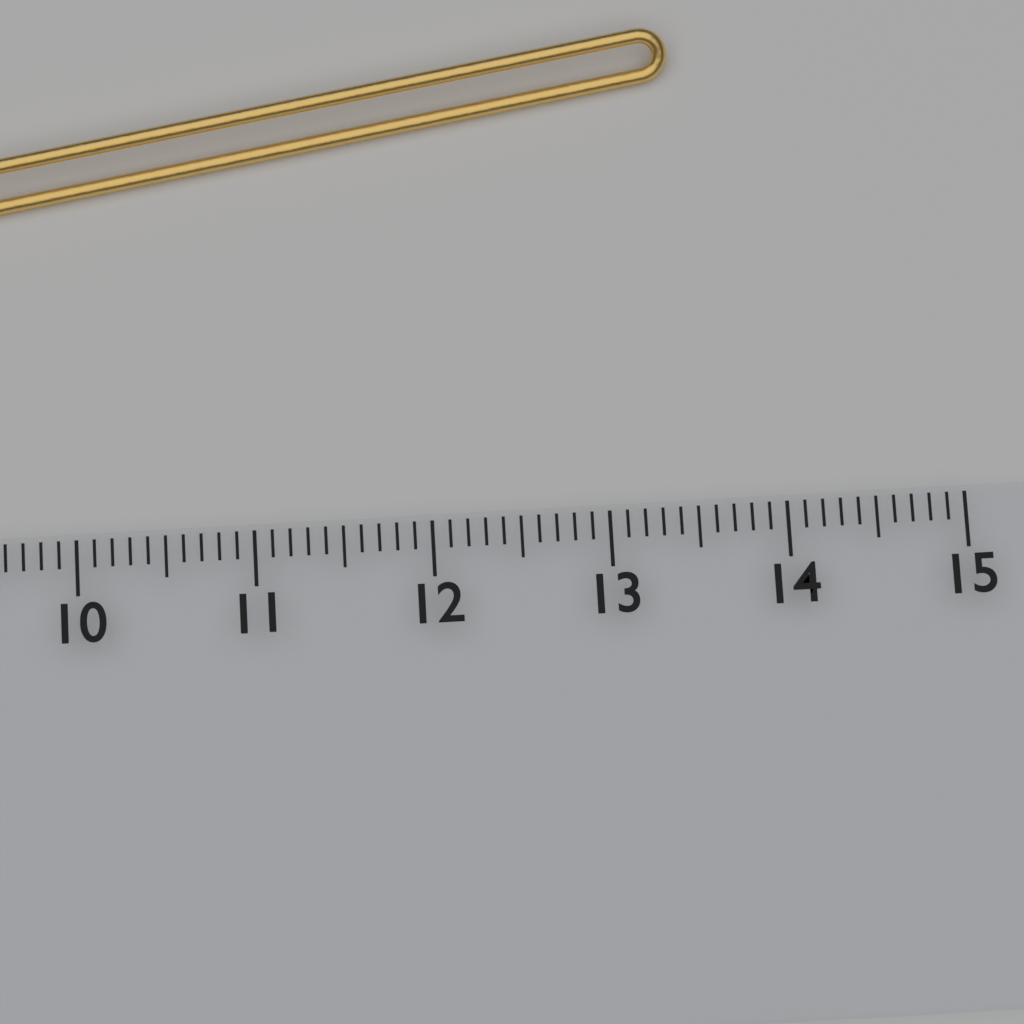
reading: 13.5 cm
